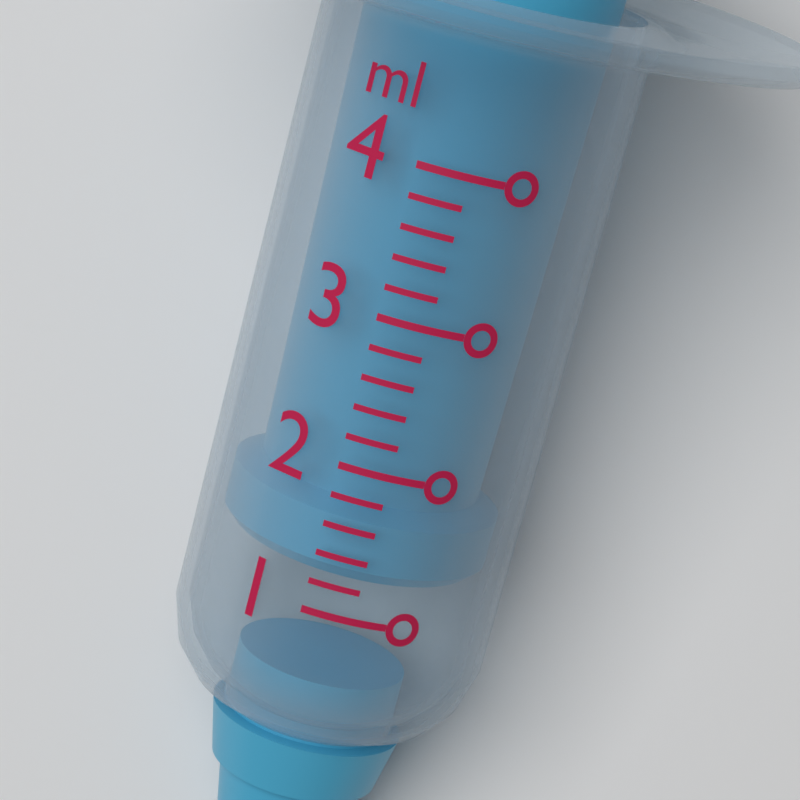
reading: 1.2 ml
